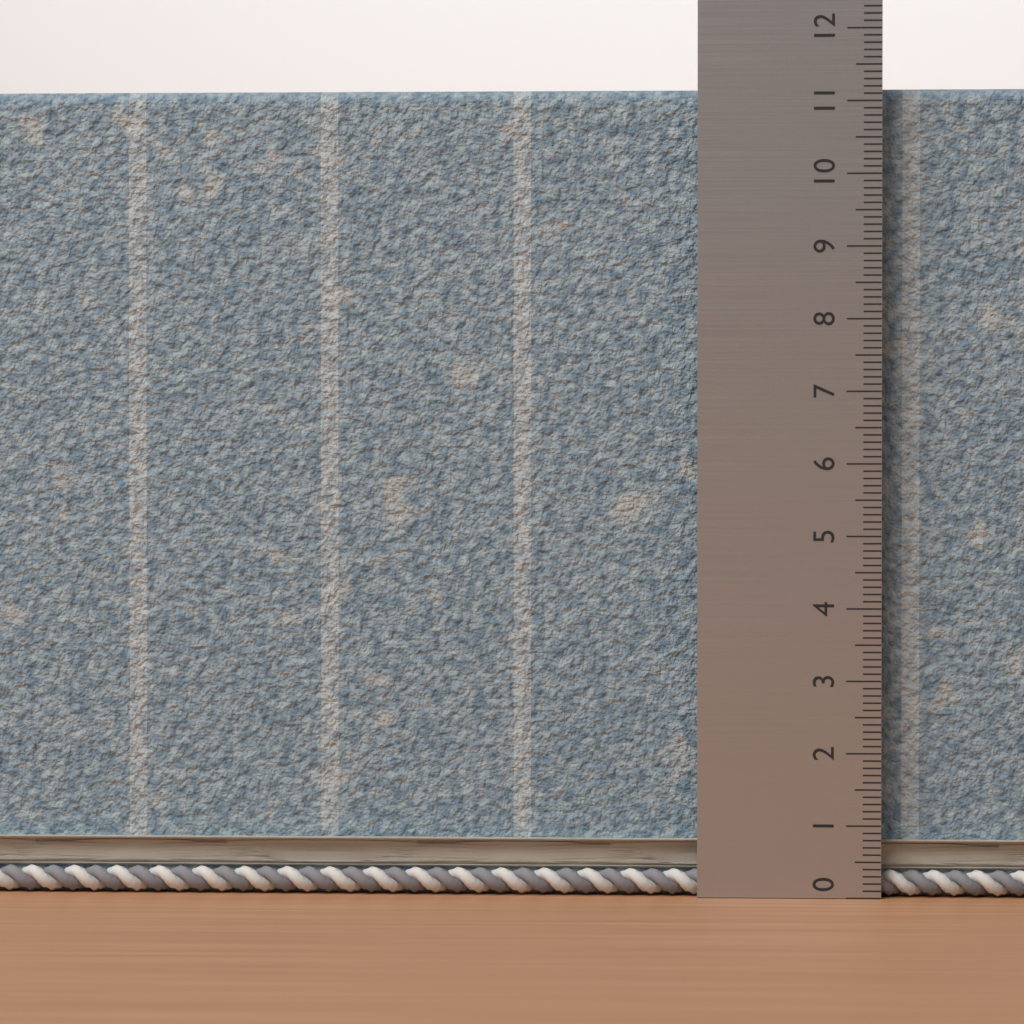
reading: 11.2 (no unit)
